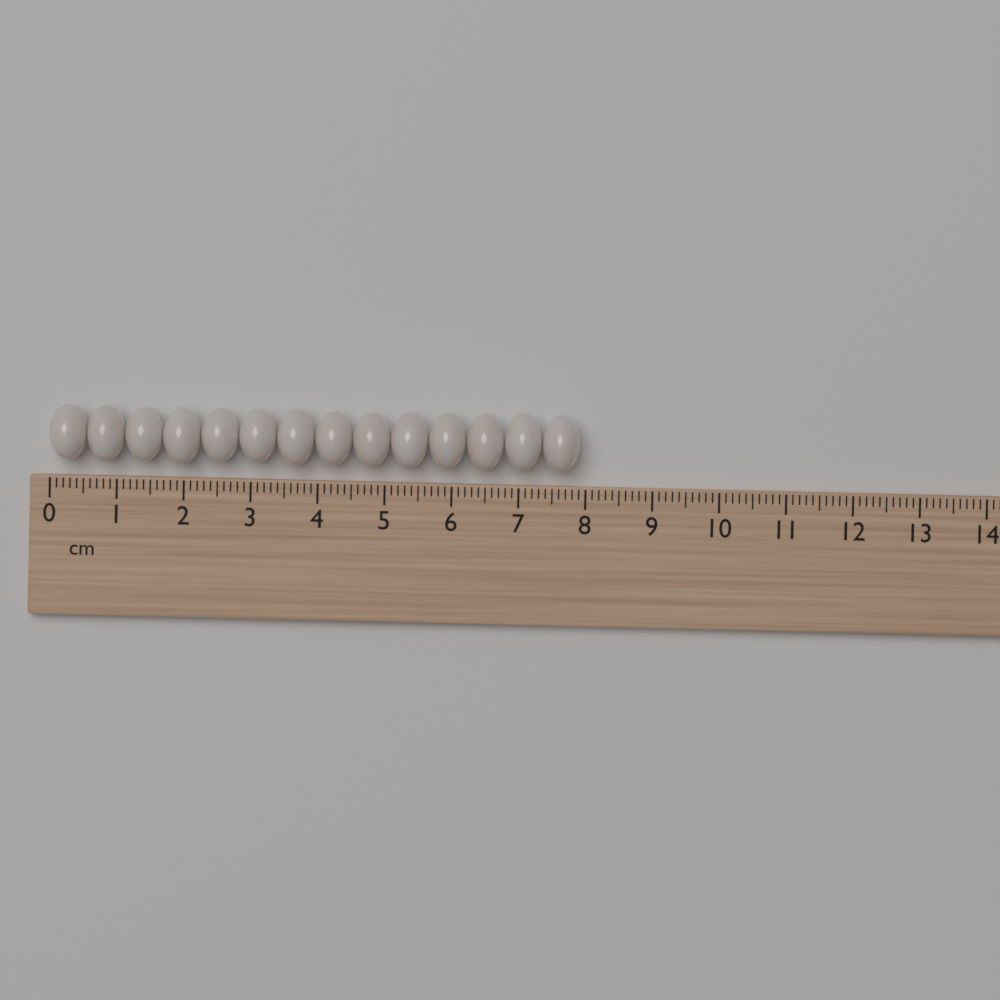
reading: 7.9 cm
